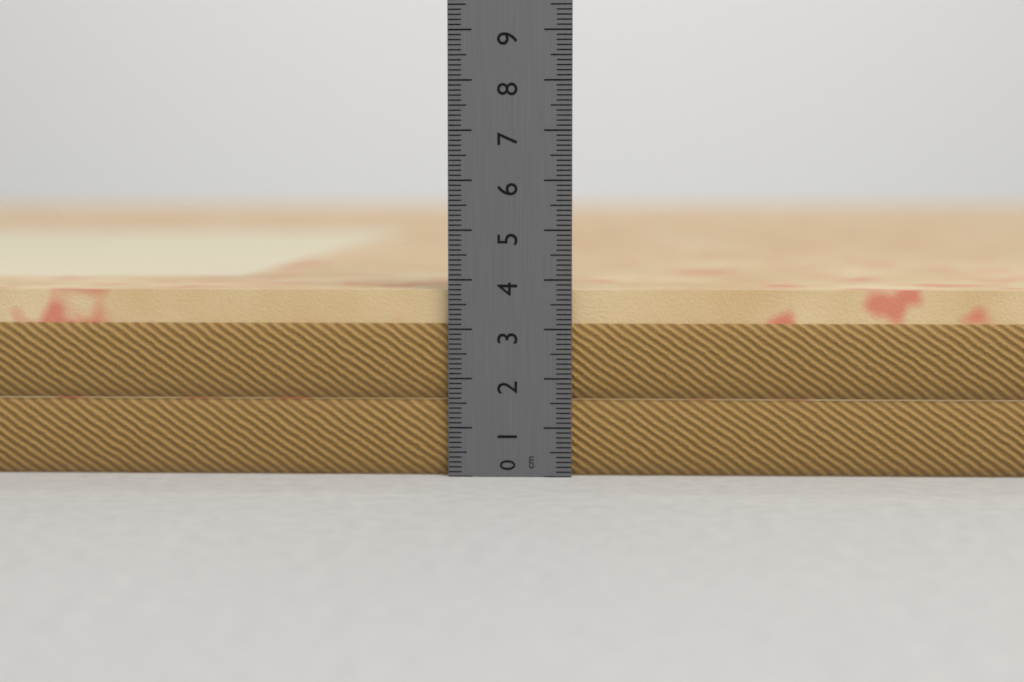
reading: 3.8 cm
